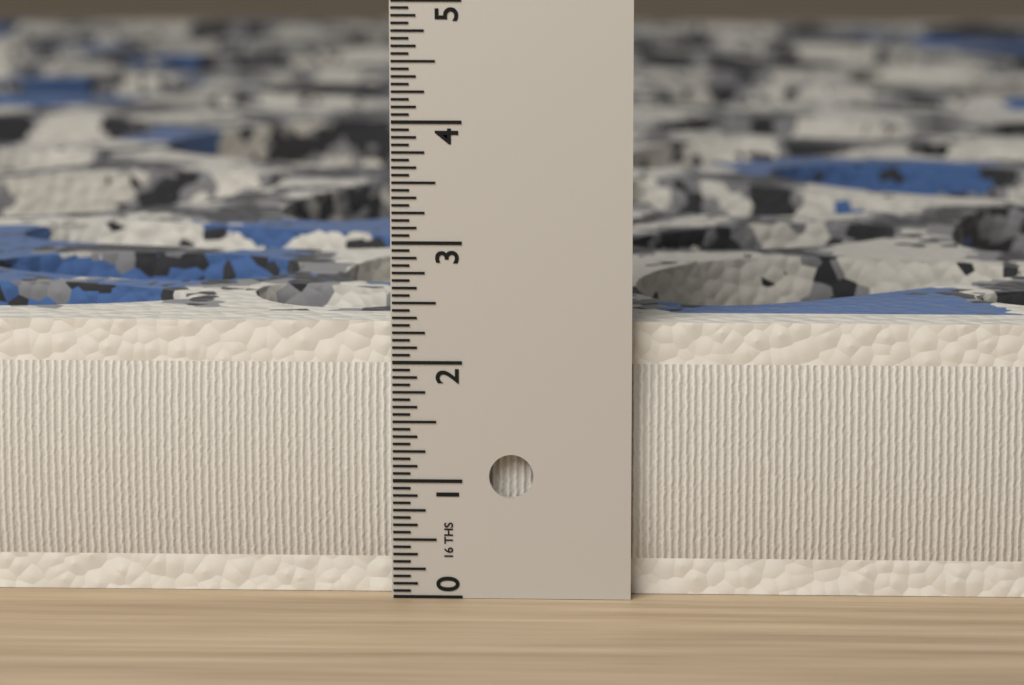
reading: 2.3125 in
